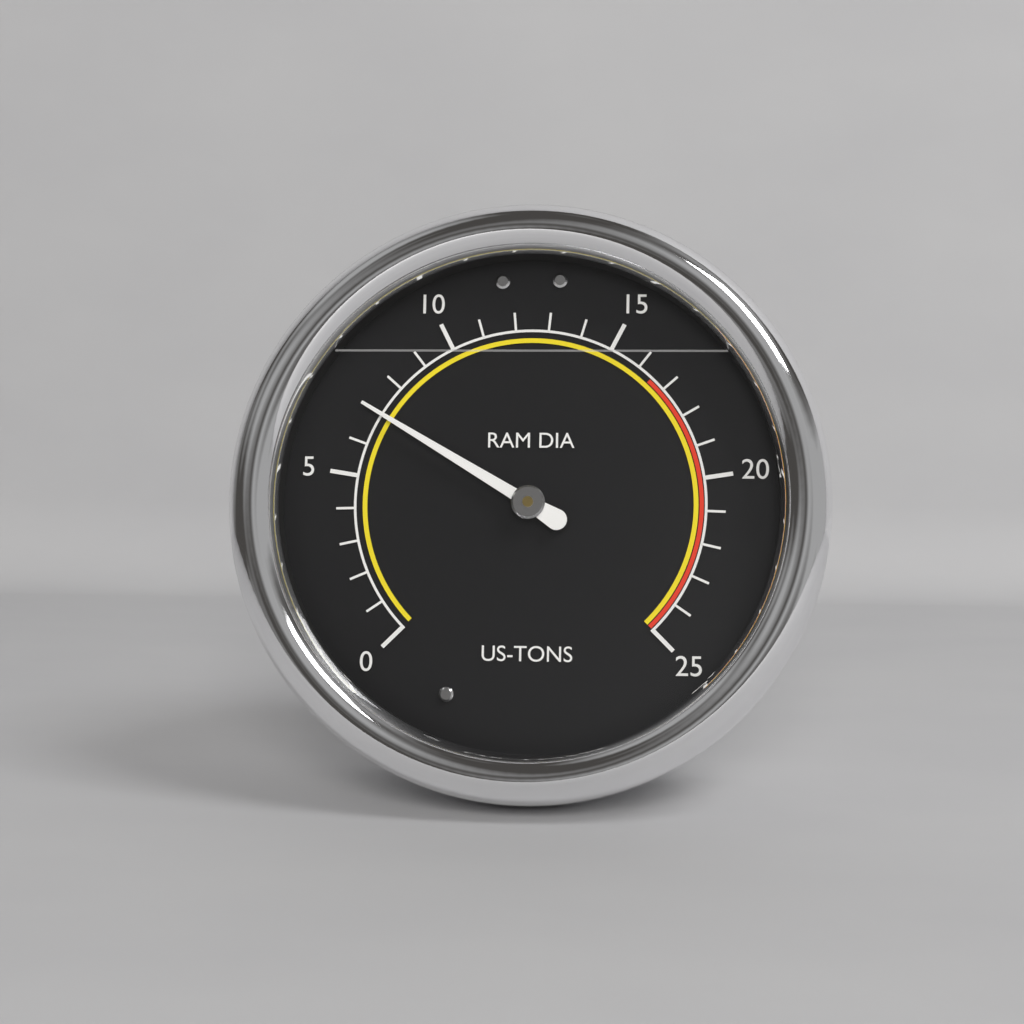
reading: 7 US-TONS
